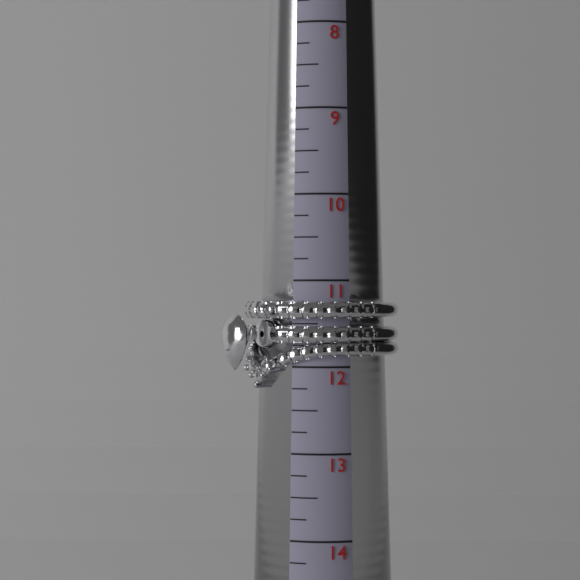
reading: 12.25 (no unit)
